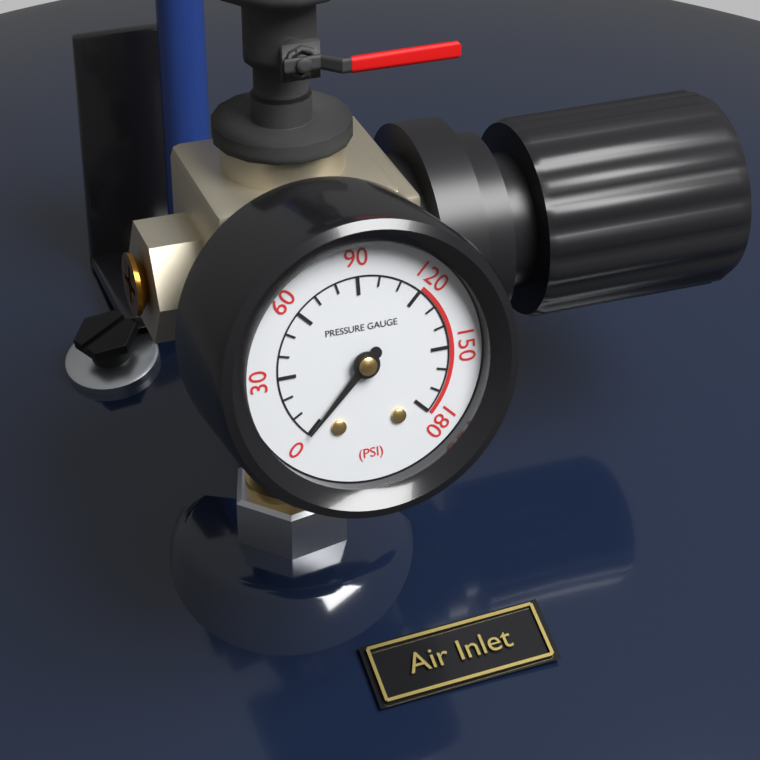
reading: 0 psi
